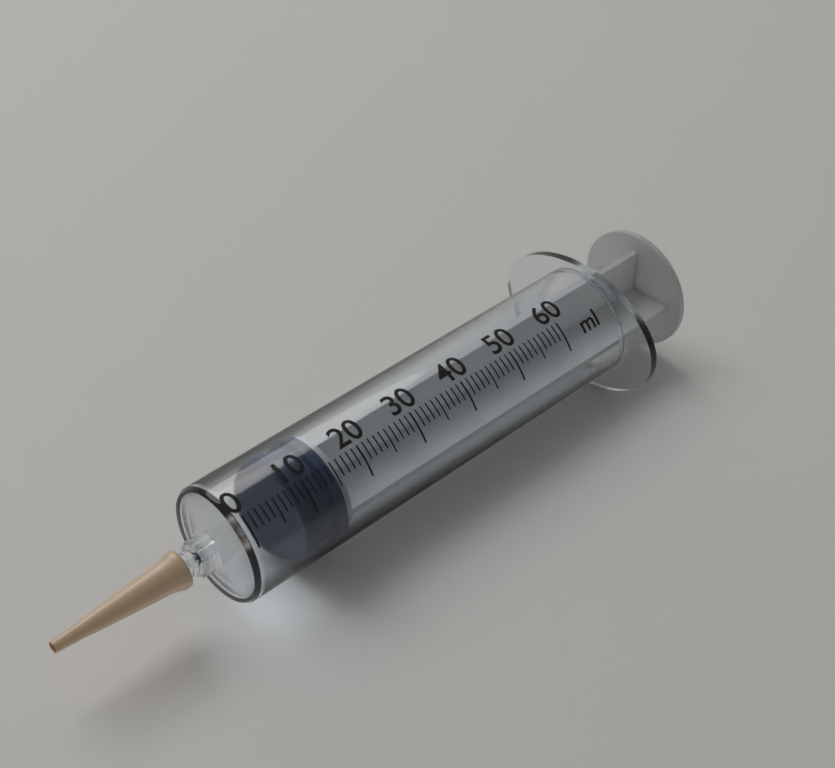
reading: 8 ml
